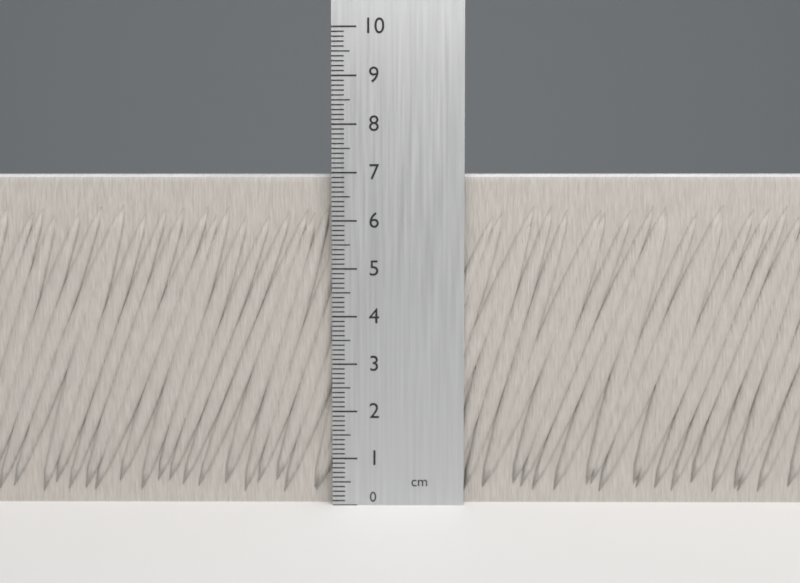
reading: 7.0 cm
